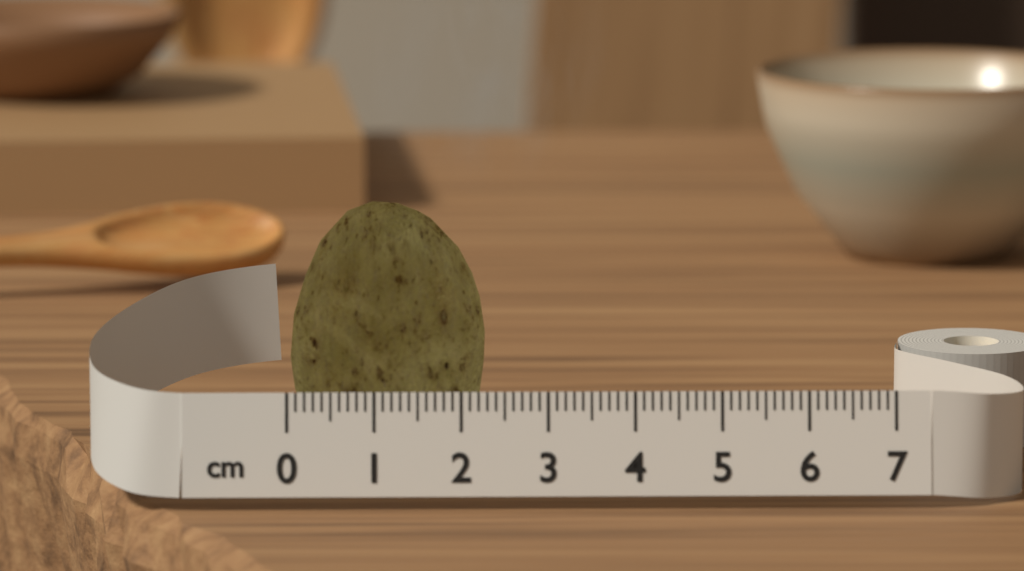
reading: 2.3 cm
